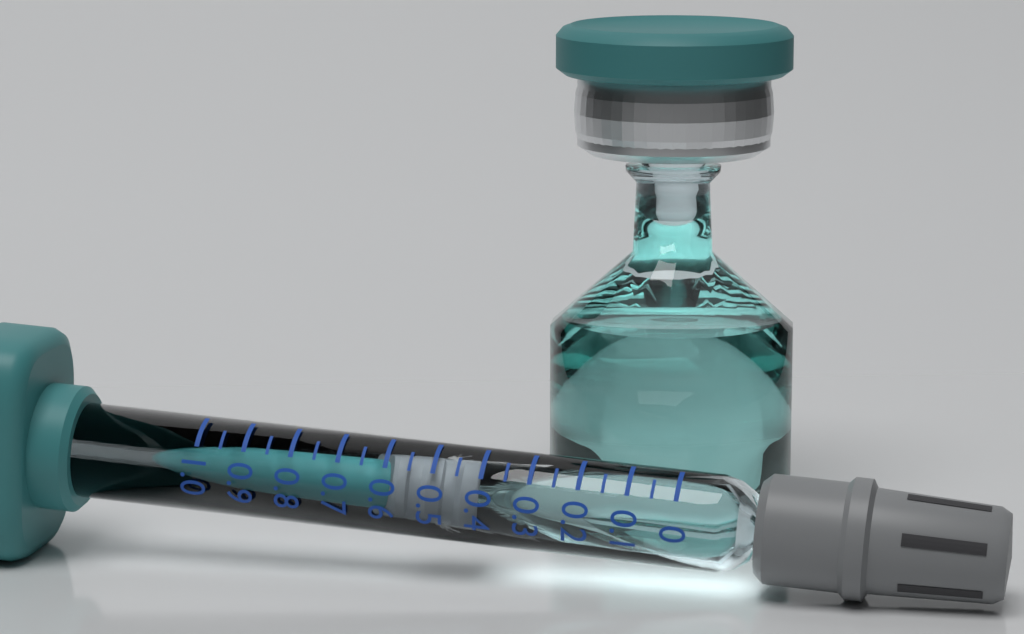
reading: 0.40 (no unit)
